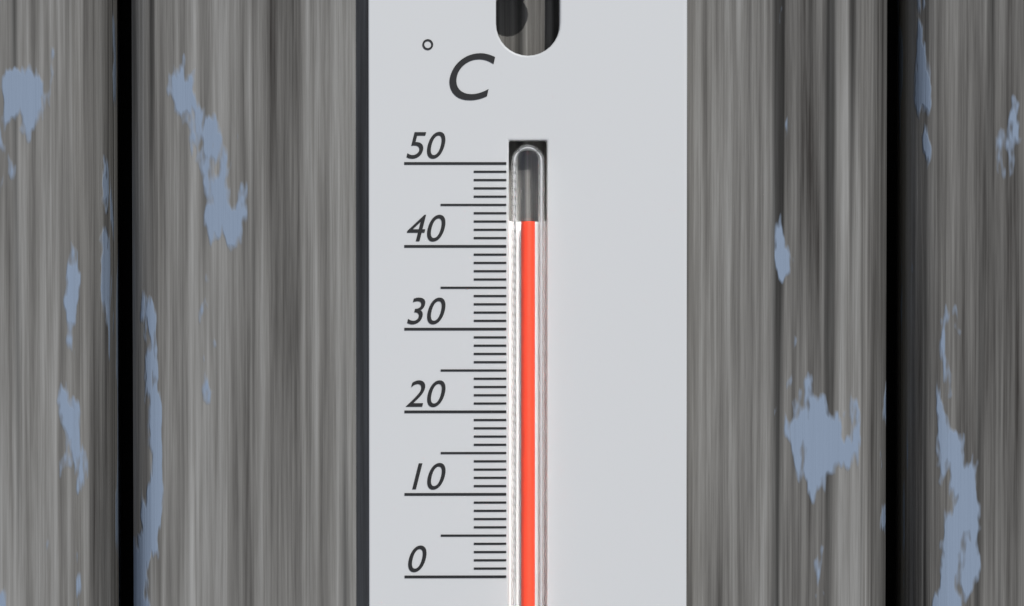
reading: 43 °C
